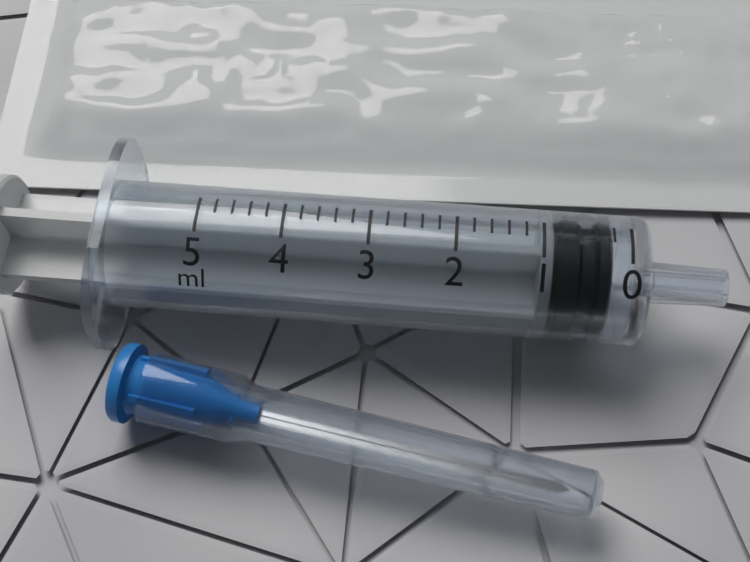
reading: 0.2 ml
